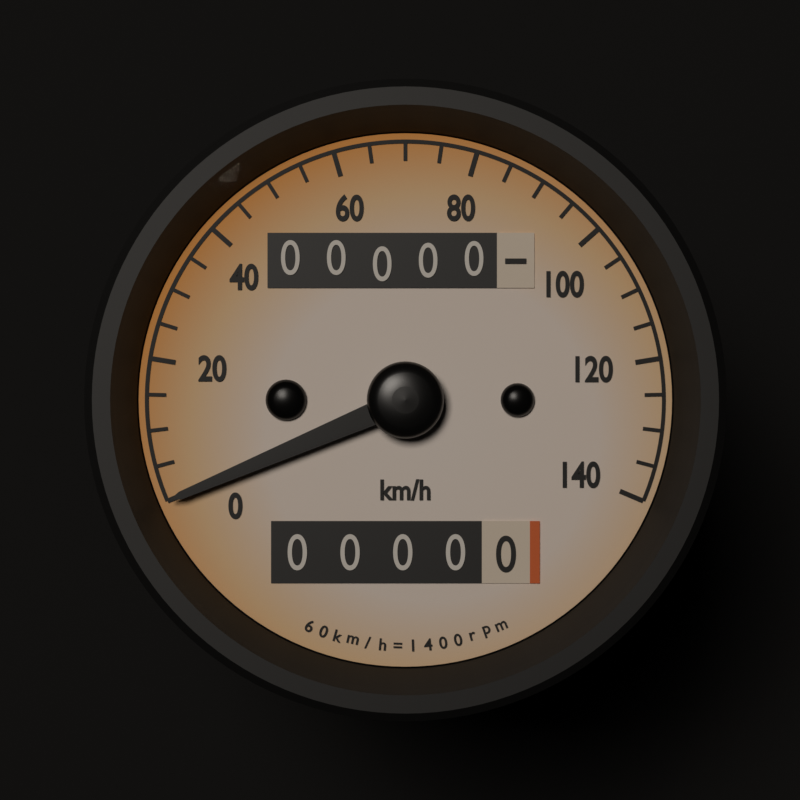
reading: 0 km/h
